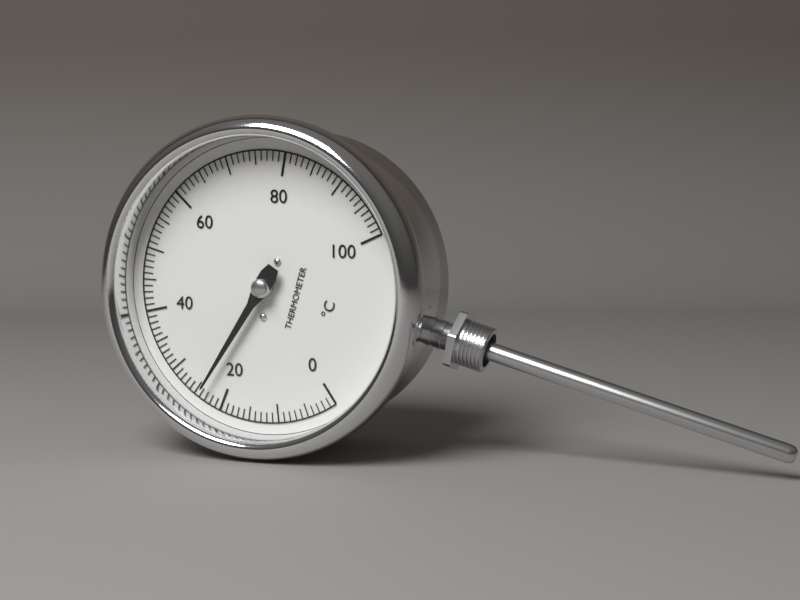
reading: 24 °C
